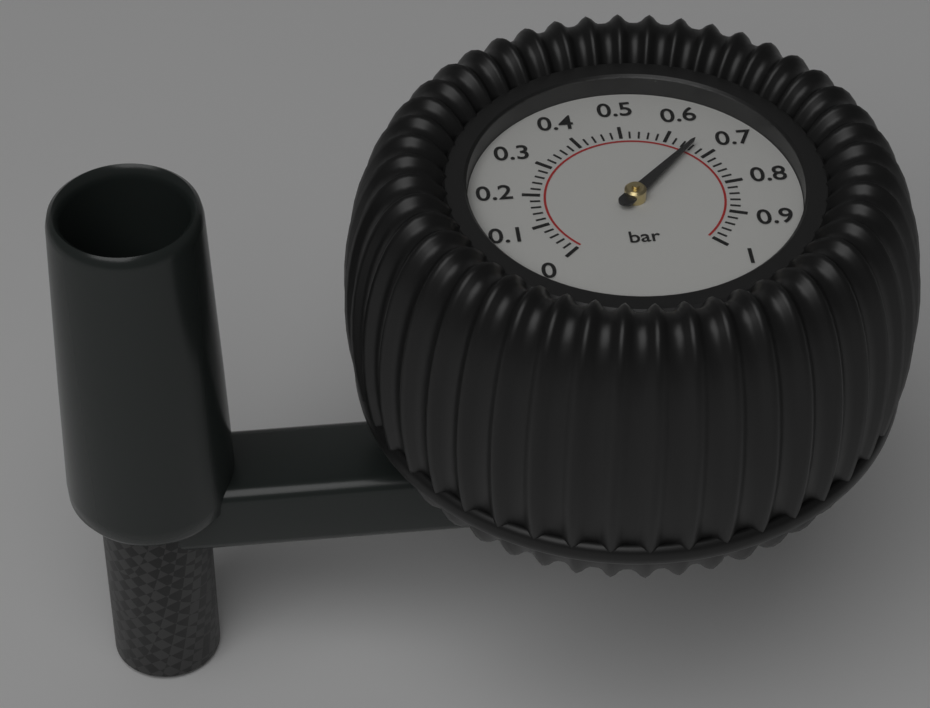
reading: 0.66 bar
